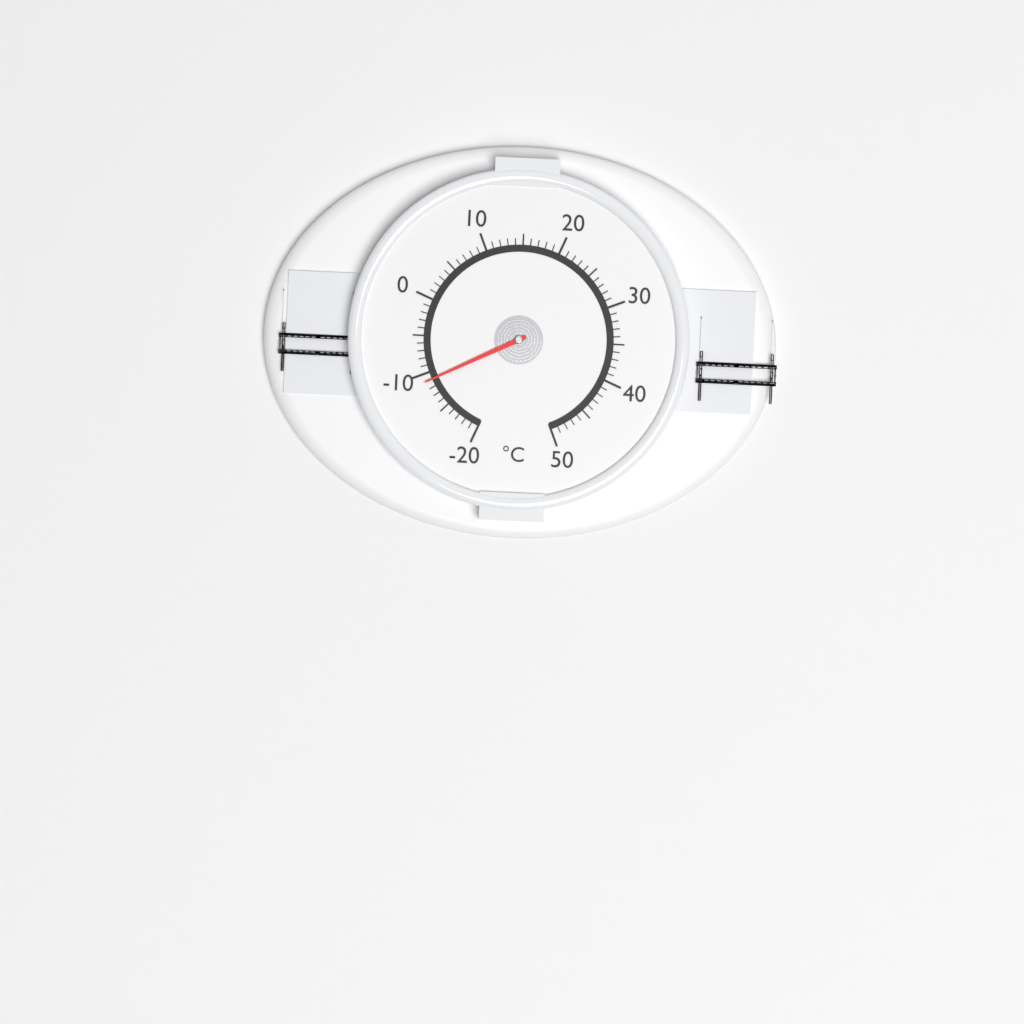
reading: -11 °C
